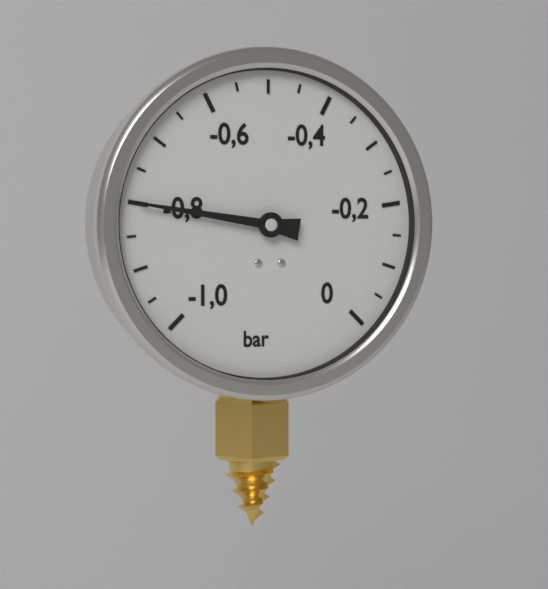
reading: -0.80 bar
